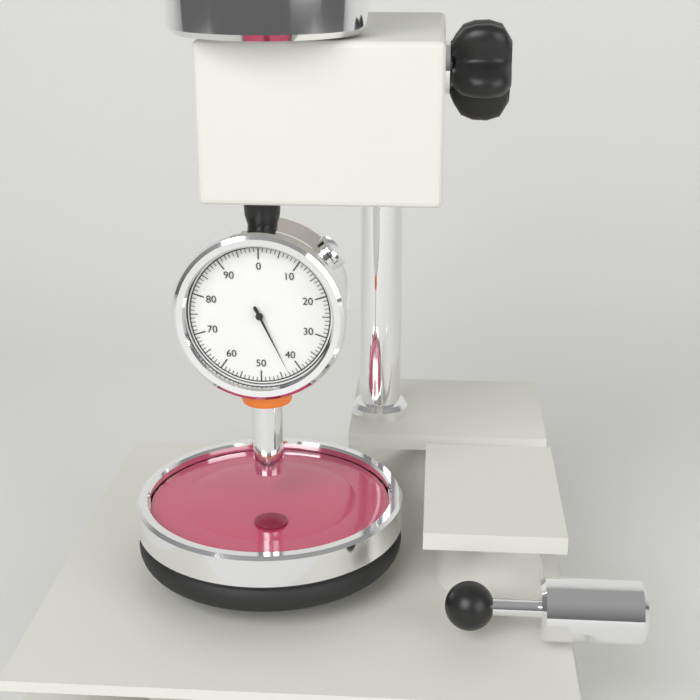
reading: 43 (no unit)
